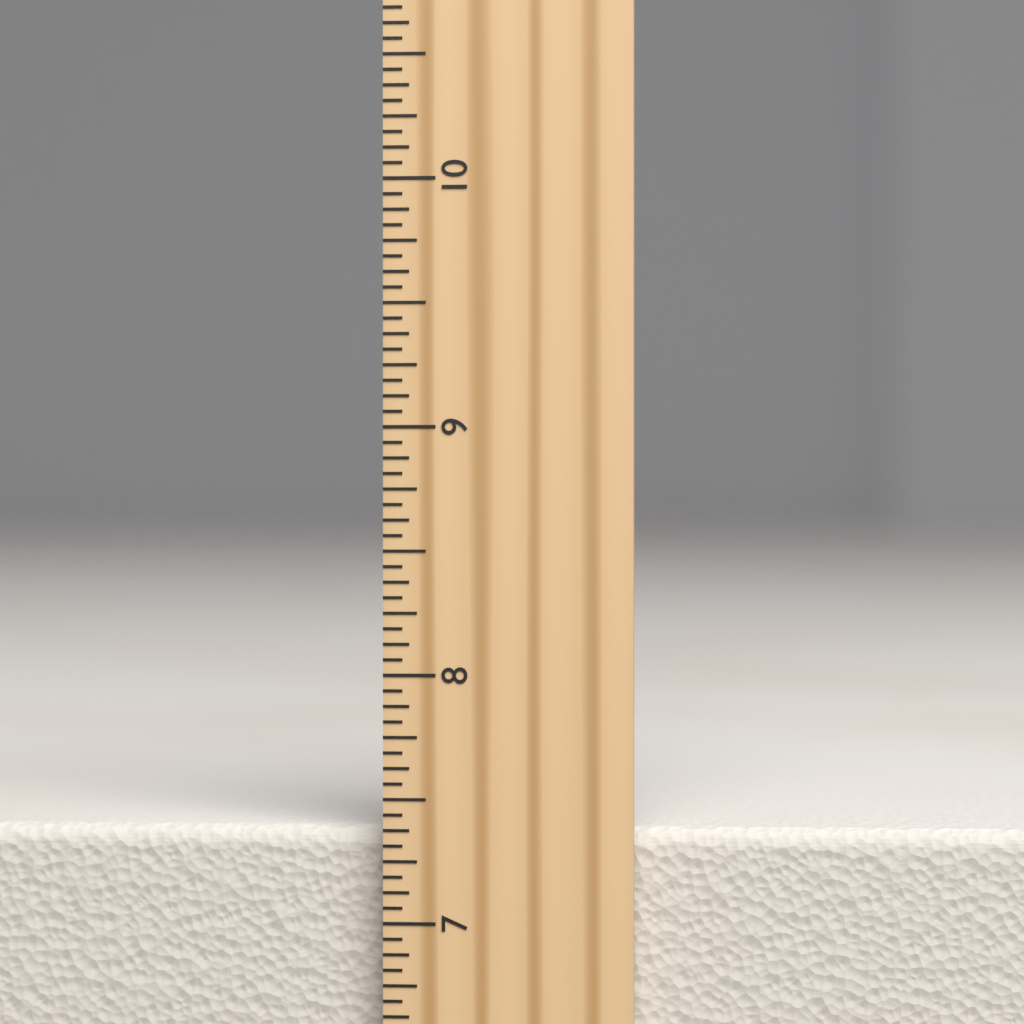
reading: 7.3750 inch
